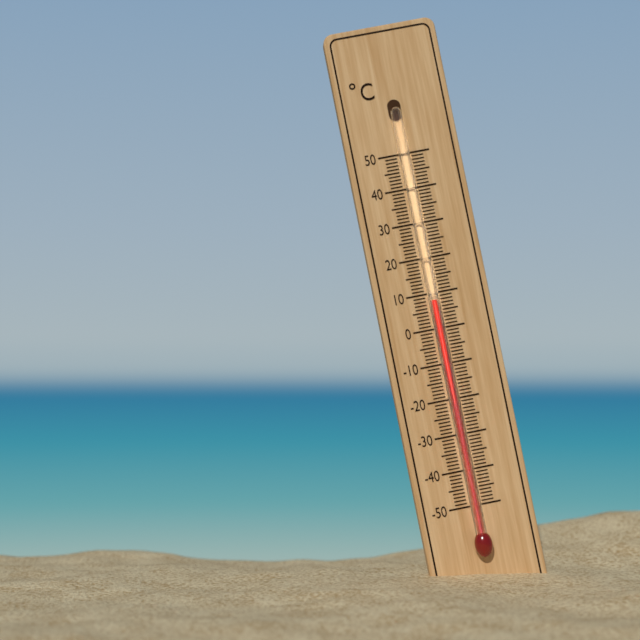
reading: 8 °C
